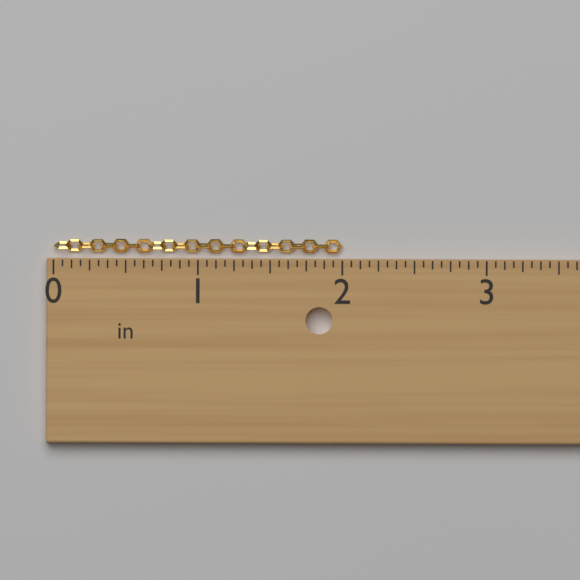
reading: 2.0000 in
